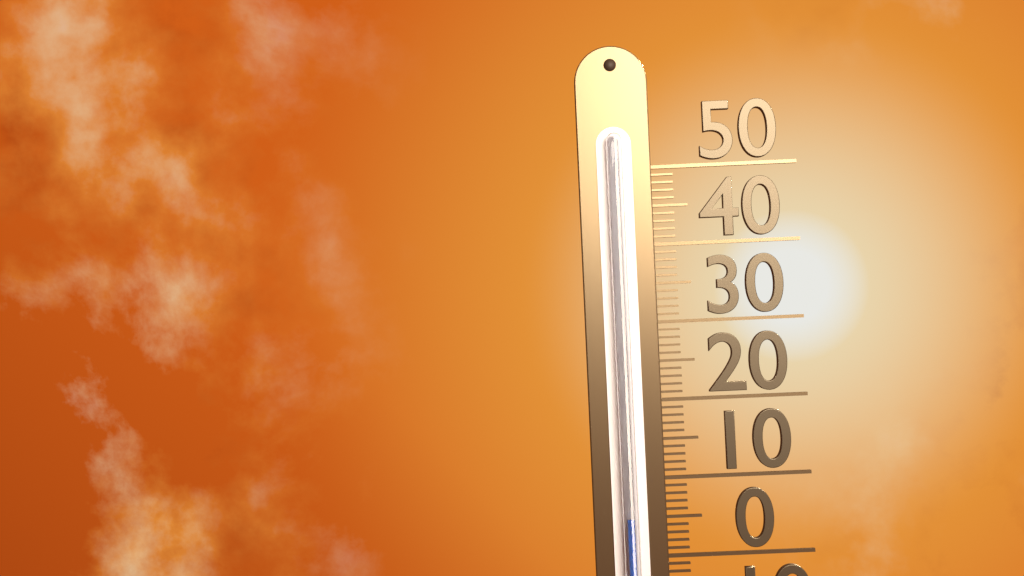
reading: 5 (no unit)
